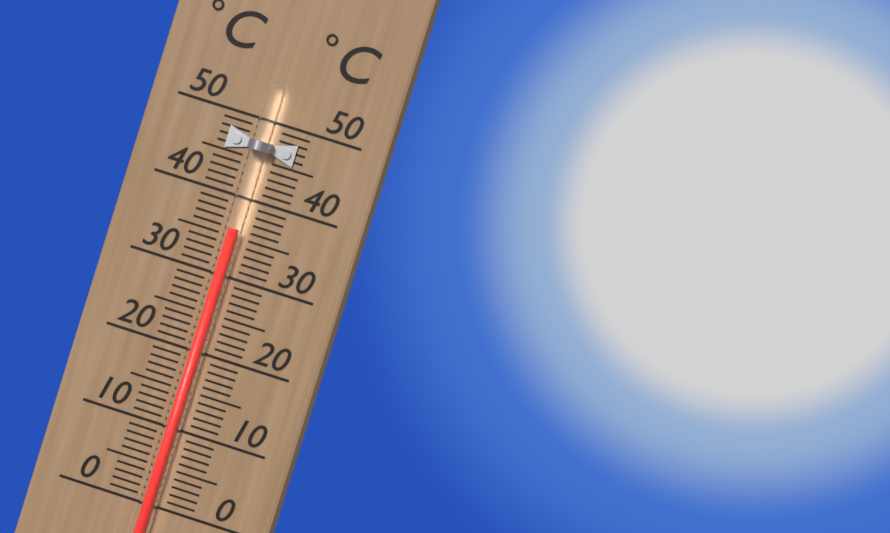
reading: 36 °C
